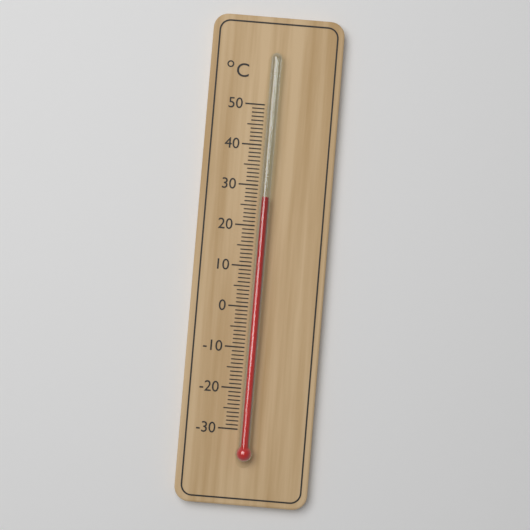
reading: 27 °C
